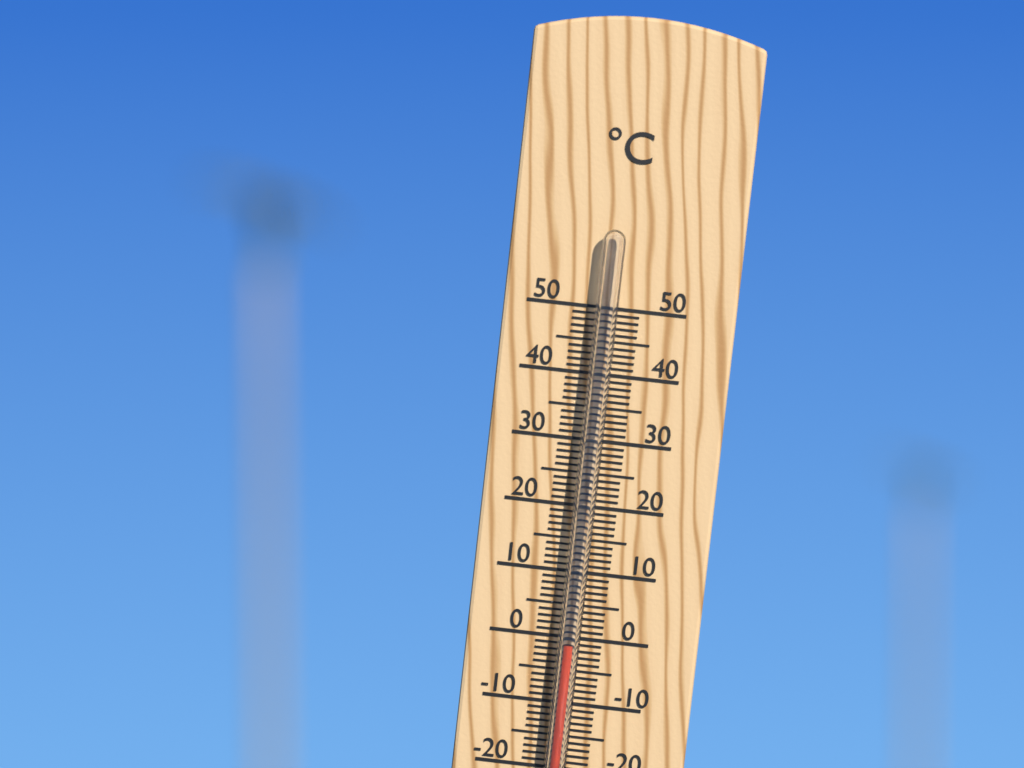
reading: -1 °C
